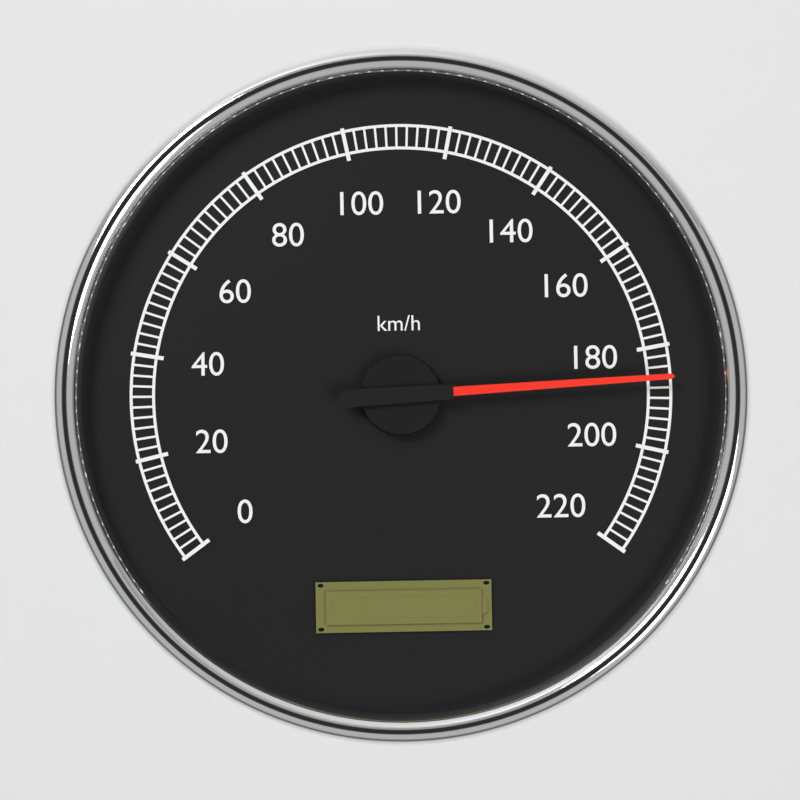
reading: 186 km/h
